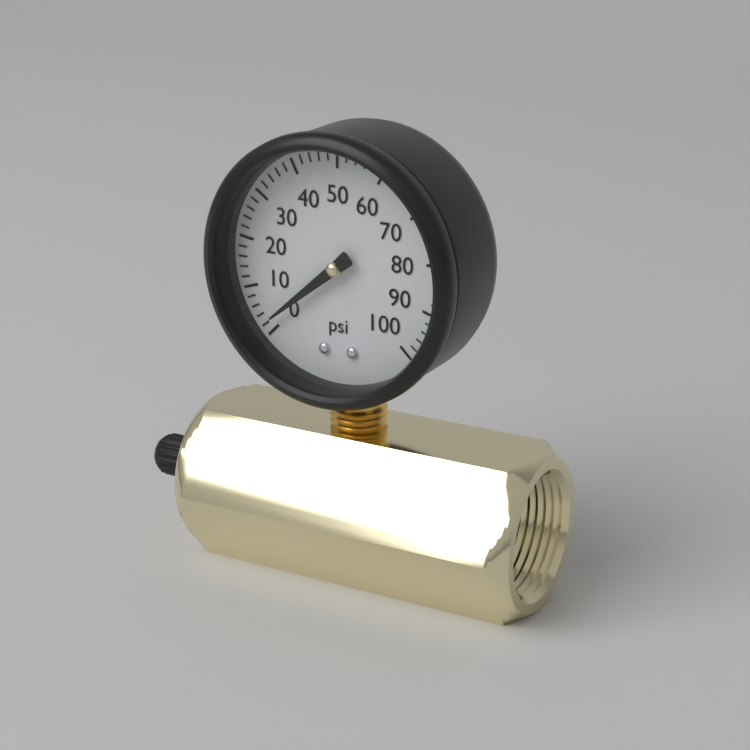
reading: 2 psi
